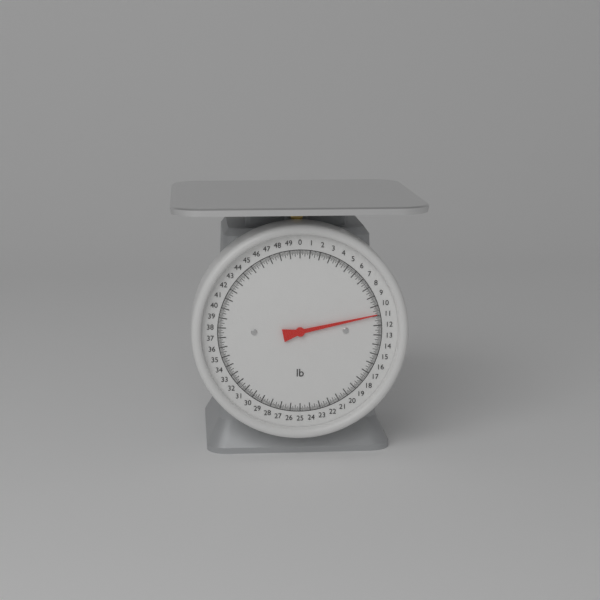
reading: 10.875 lb
